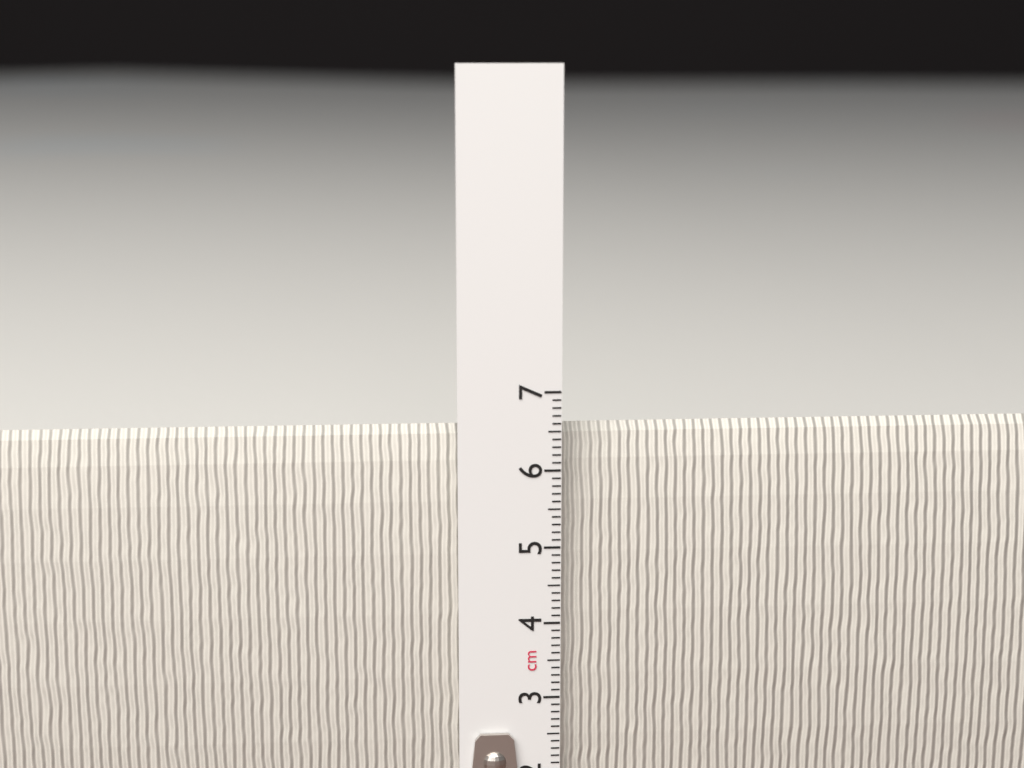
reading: 6.5 cm
